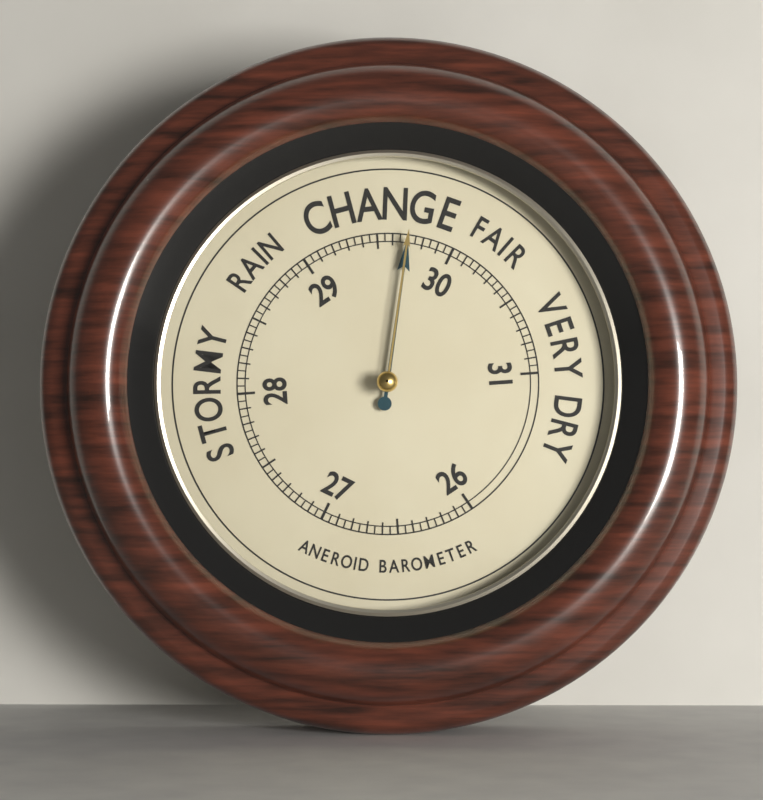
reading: 29.70 (no unit)
